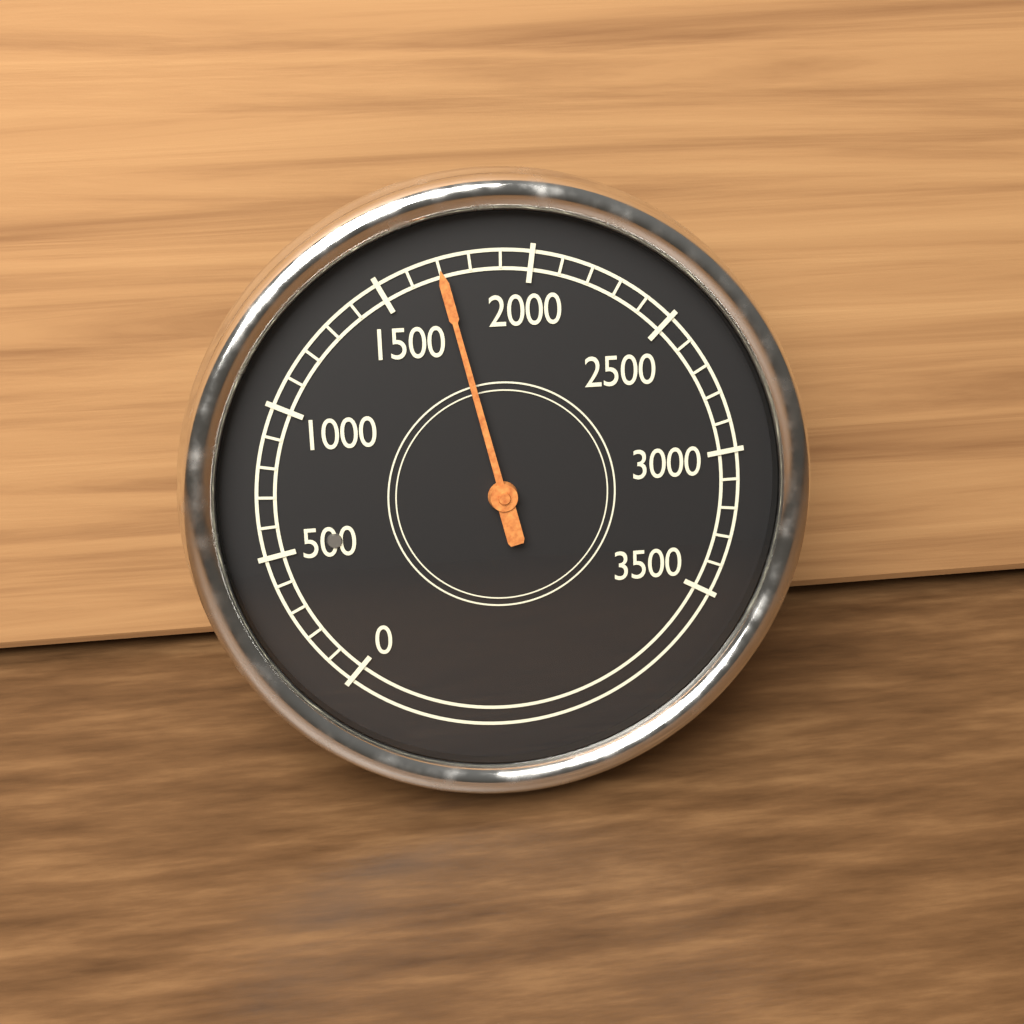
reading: 1700 (no unit)
